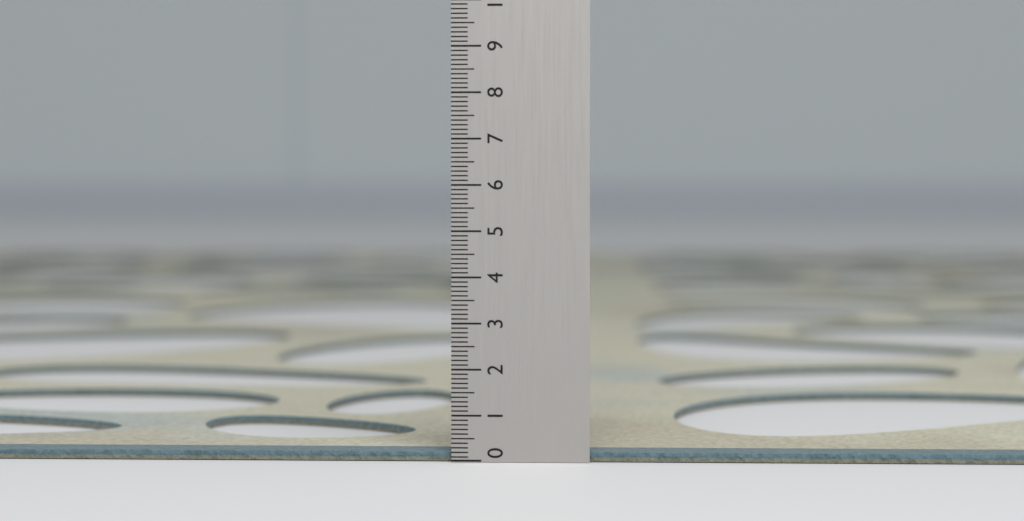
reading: 0.2 (no unit)
